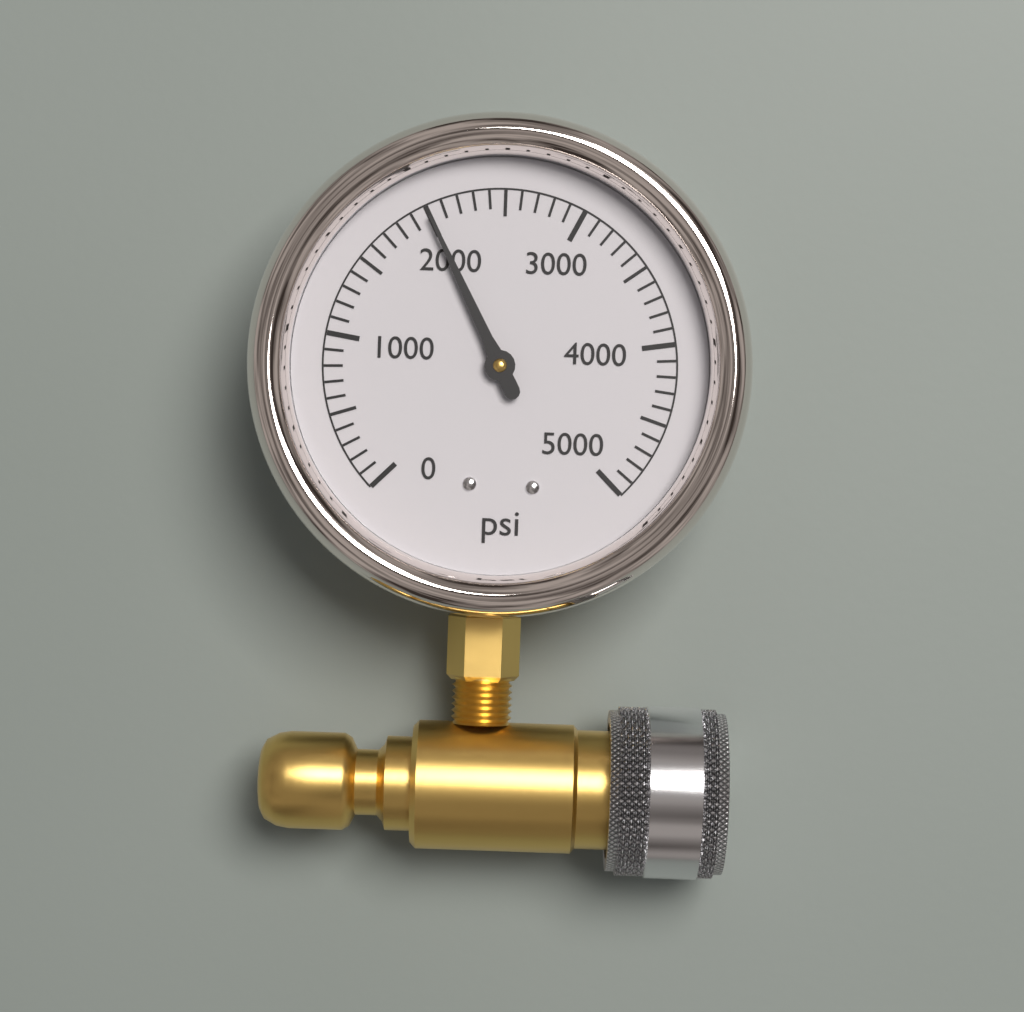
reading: 2000 psi
